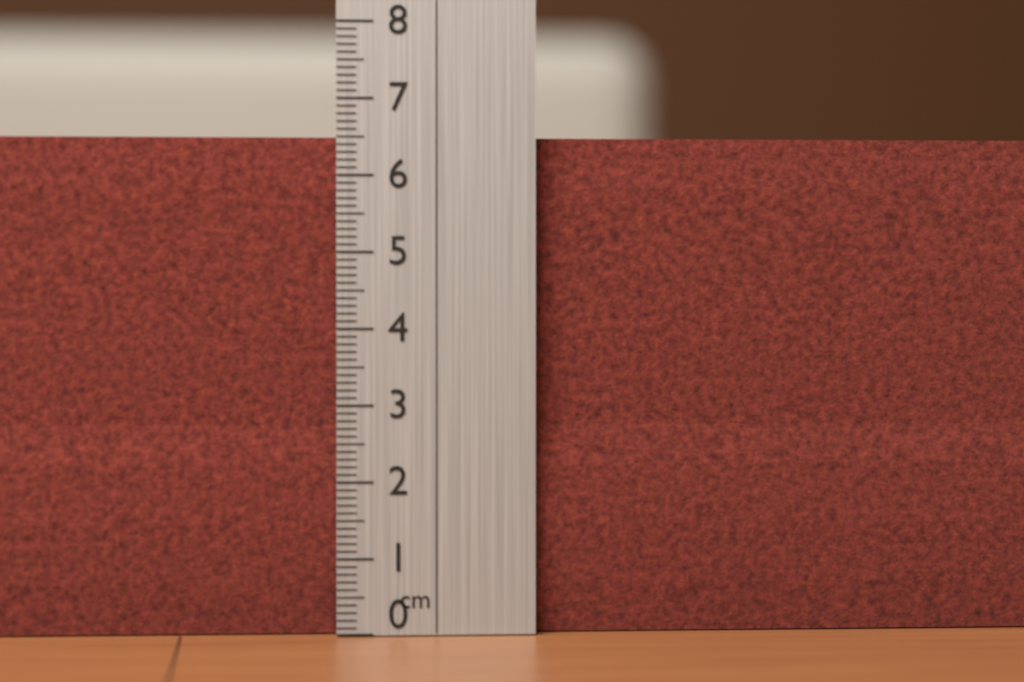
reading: 6.5 cm
